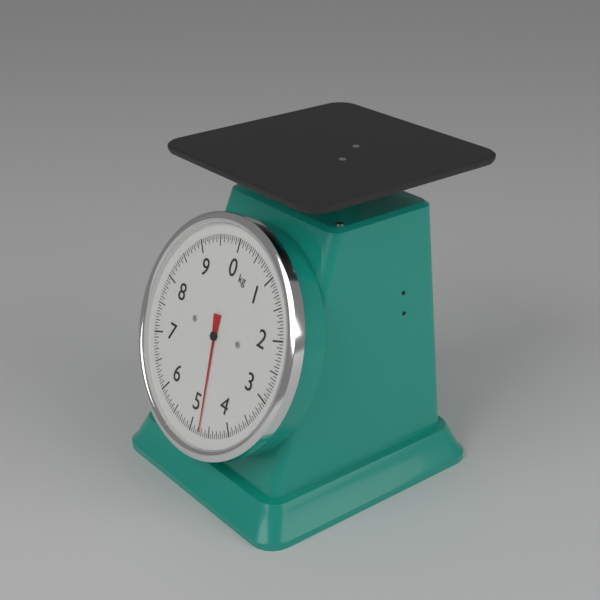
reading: 4.75 kg
